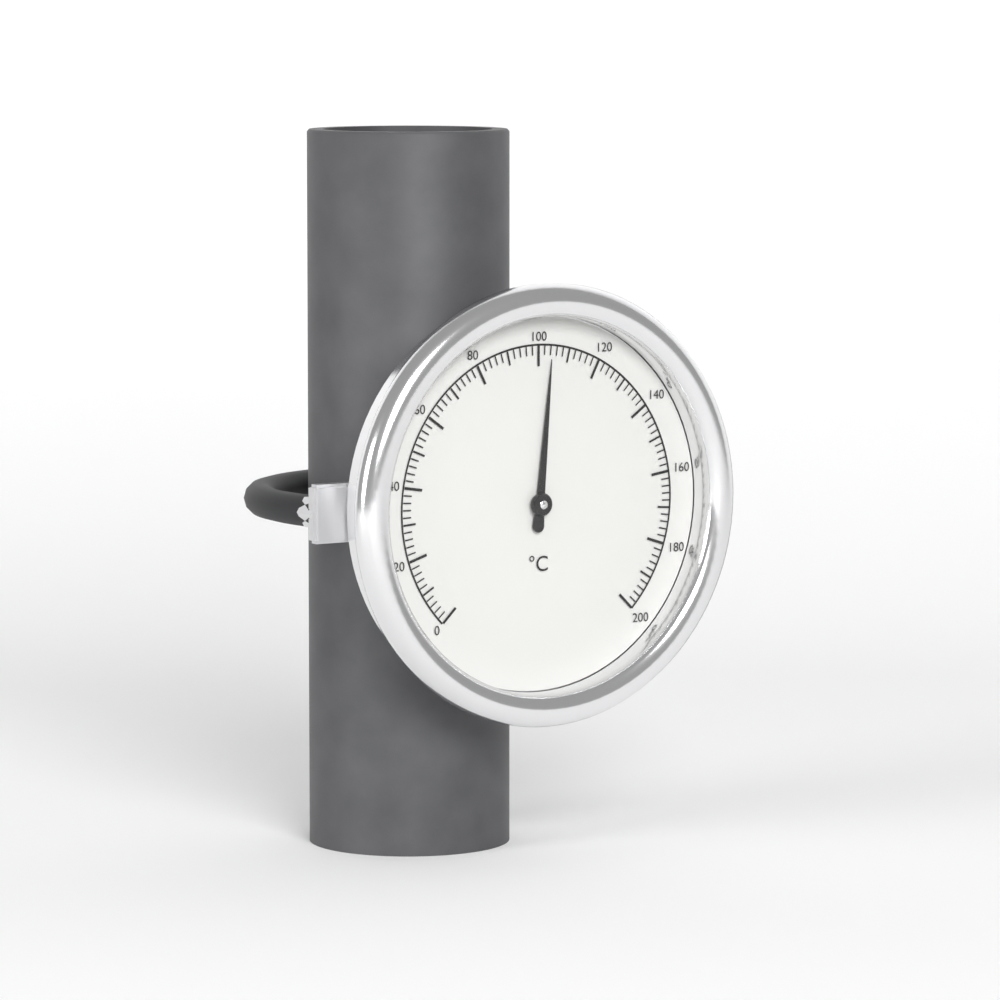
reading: 104 °C
